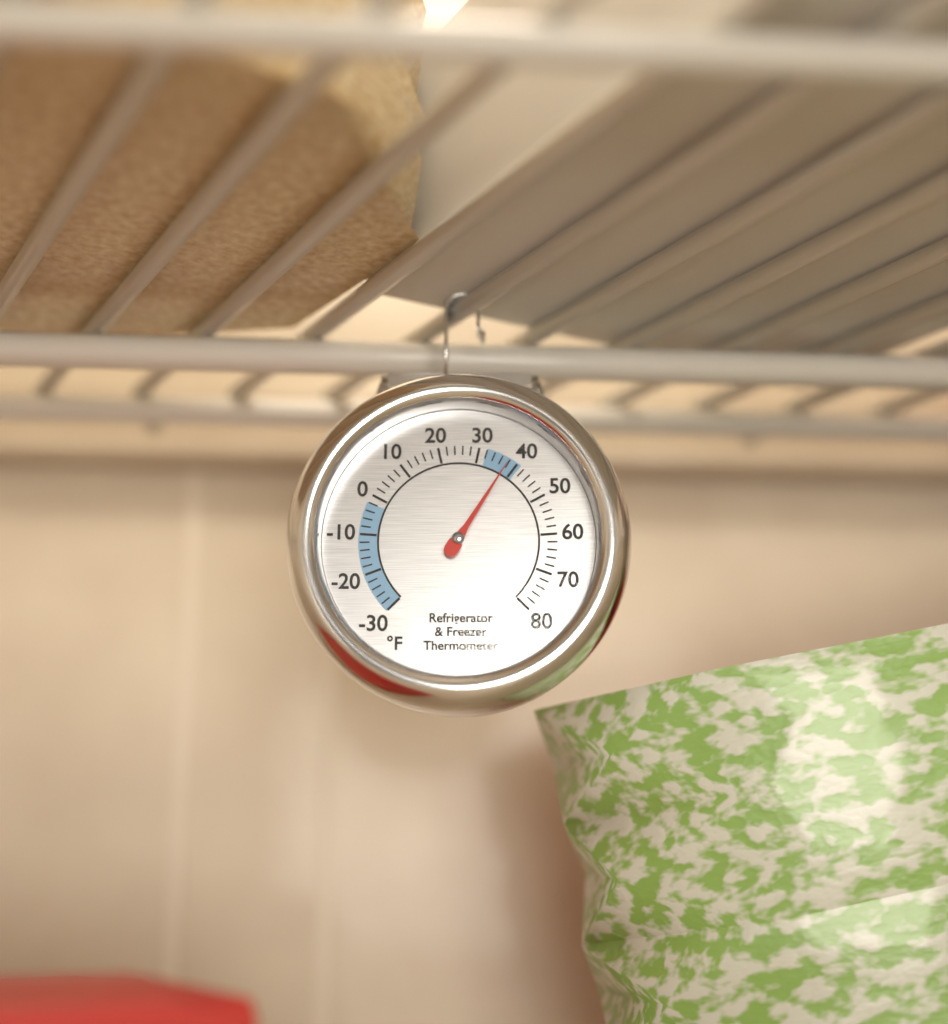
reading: 38 °F
